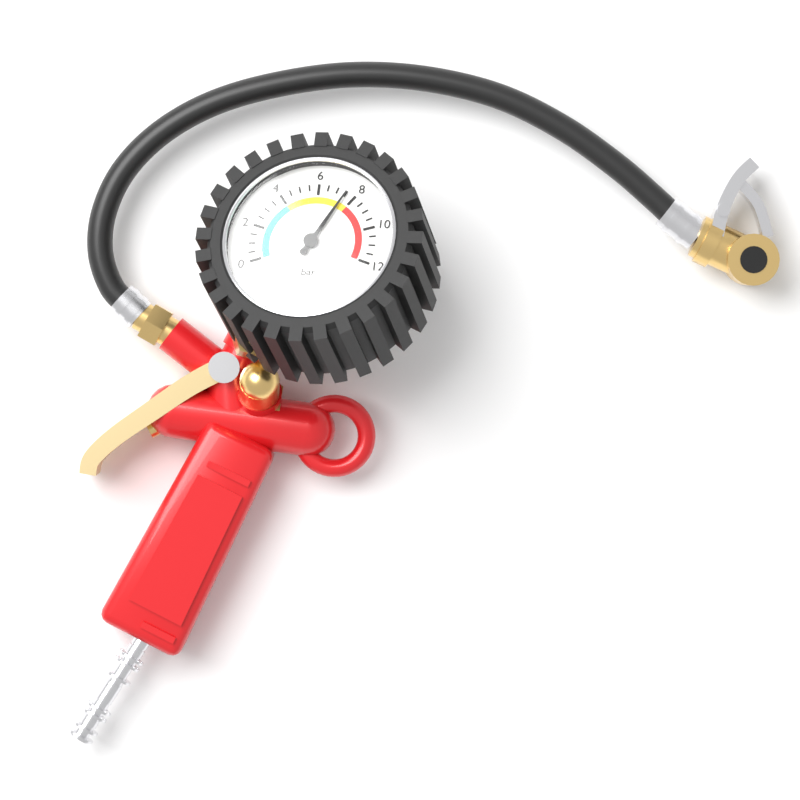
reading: 7.5 bar
